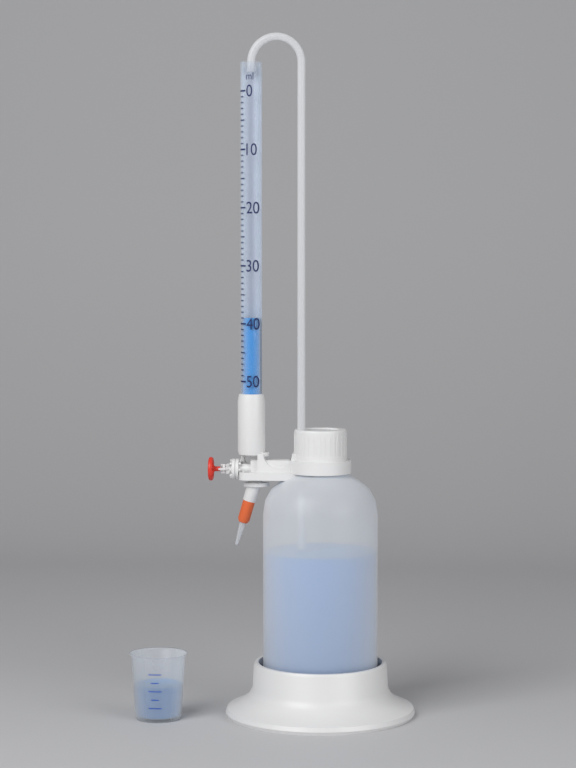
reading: 39 ml
